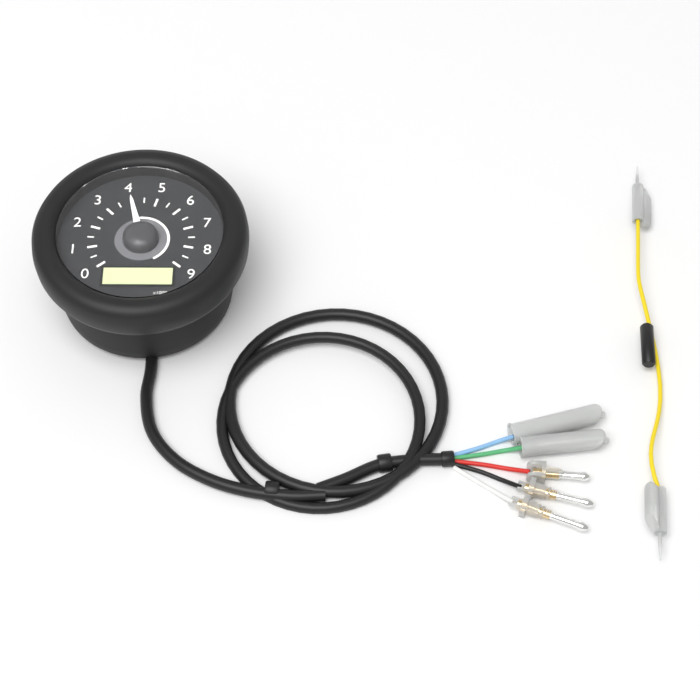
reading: 4.0 x1000r/min
